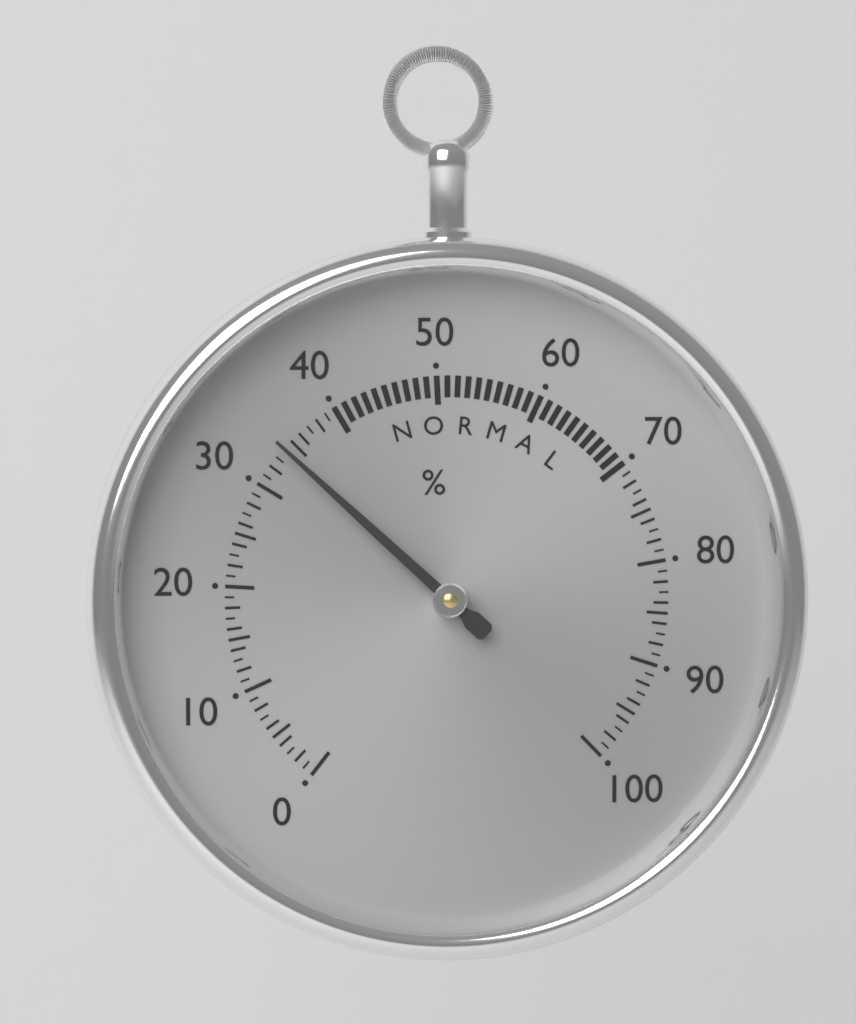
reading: 34 %
